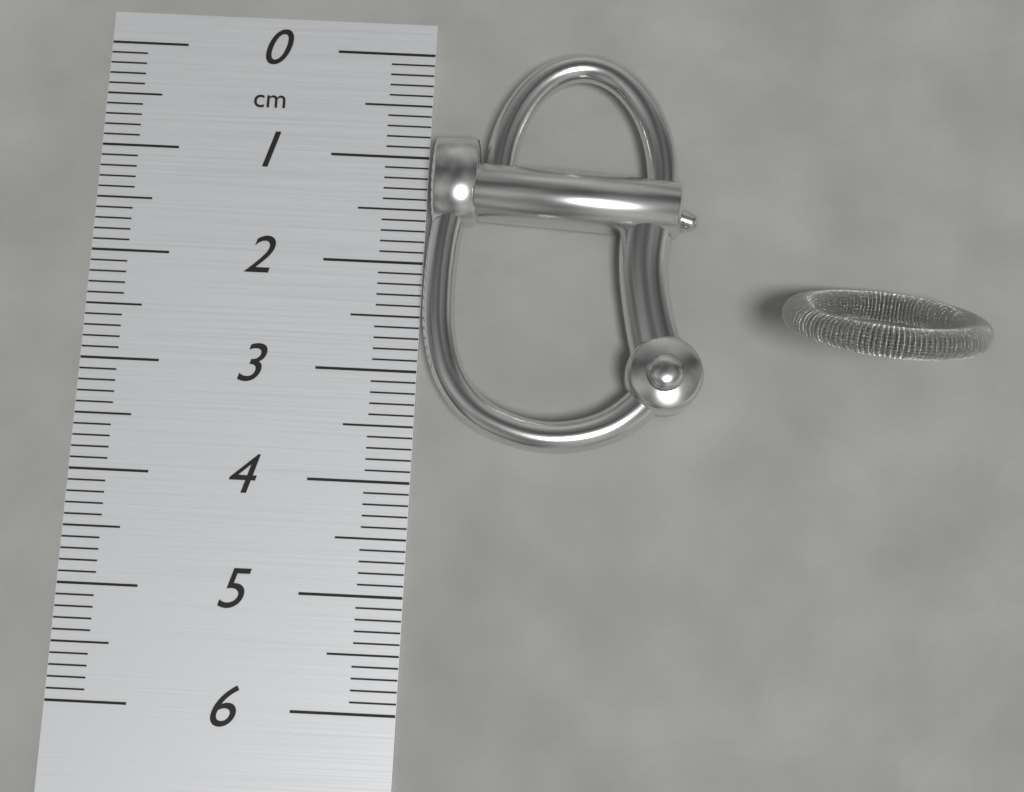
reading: 3.7 cm
